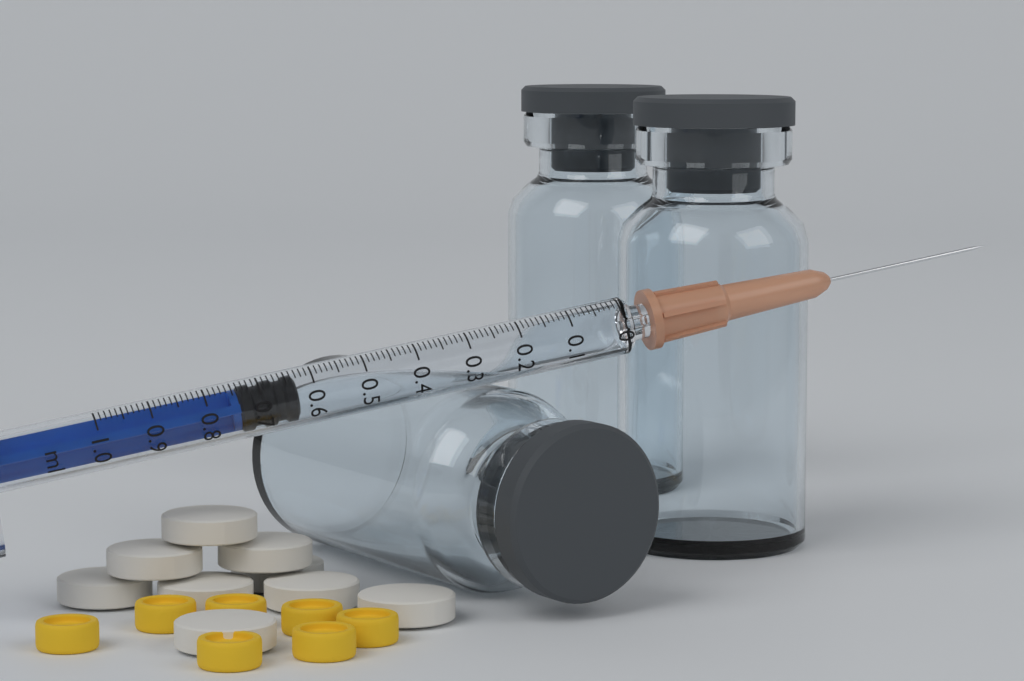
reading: 0.63 ml
